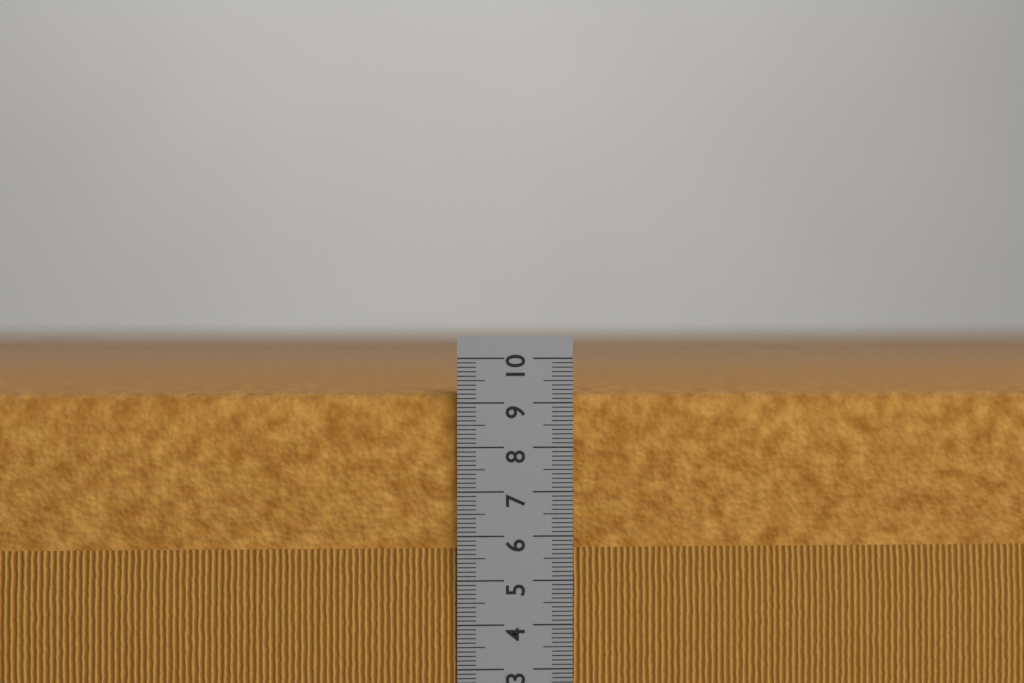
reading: 9.2 cm
